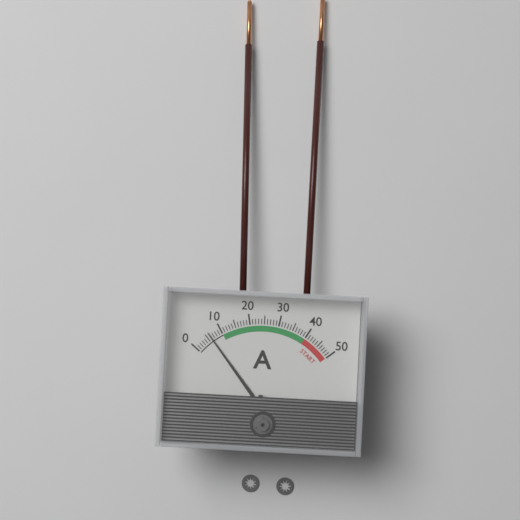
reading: 6 A
